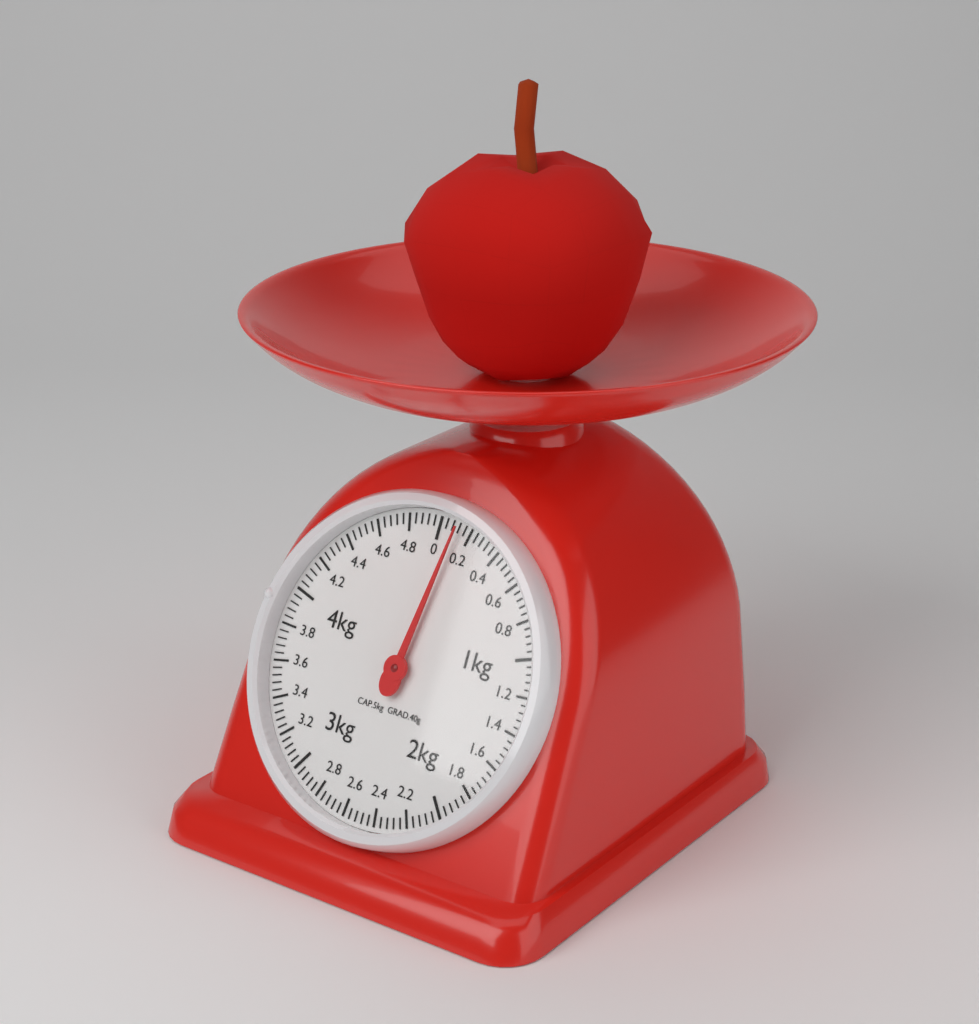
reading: 0.12 kg
